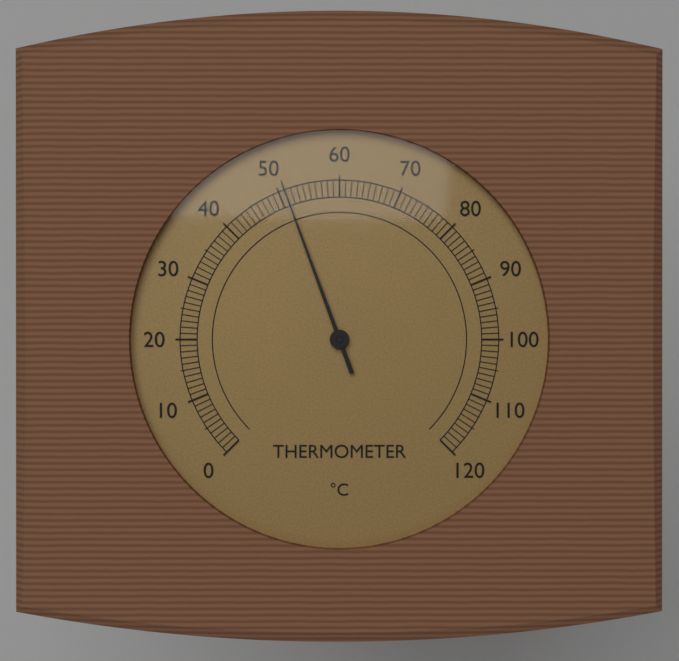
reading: 51 °C
